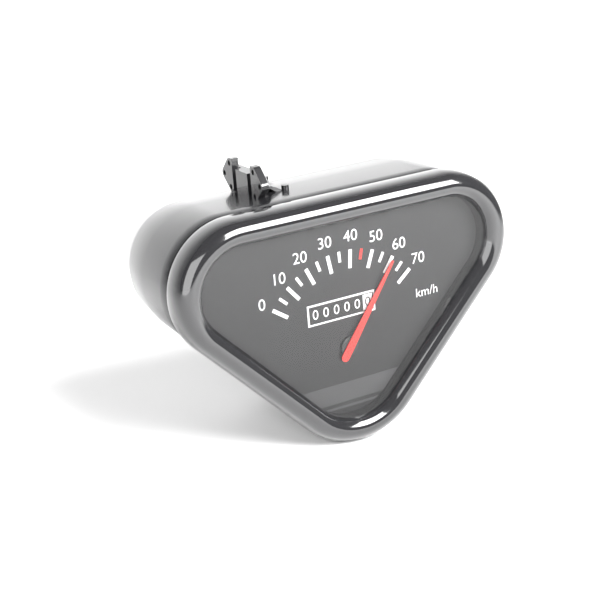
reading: 60 km/h
